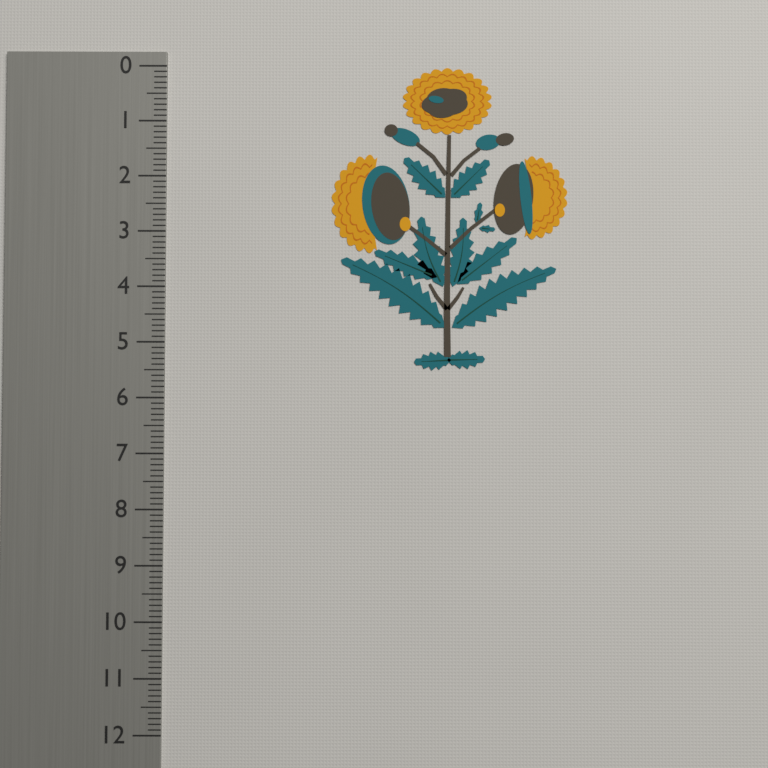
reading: 5.5 (no unit)
